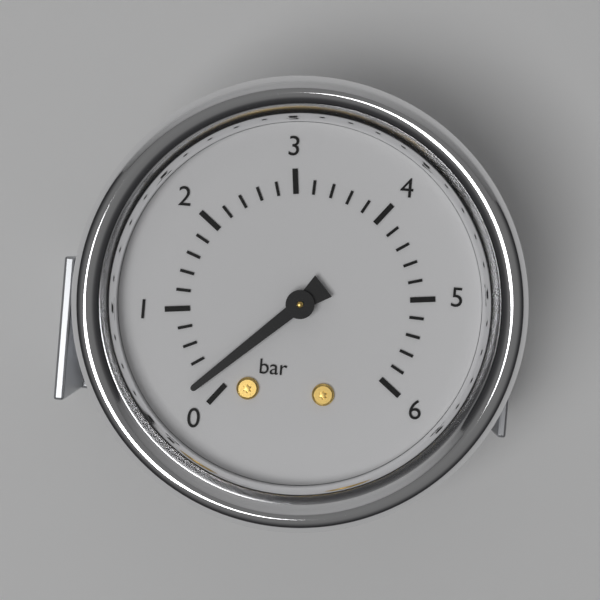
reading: 0.2 bar
